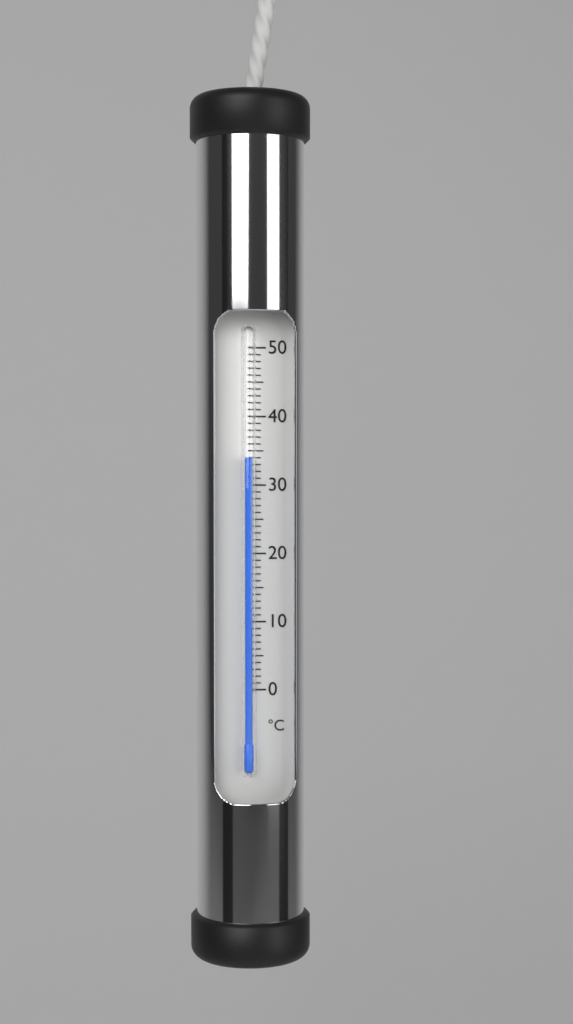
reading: 34 °C
